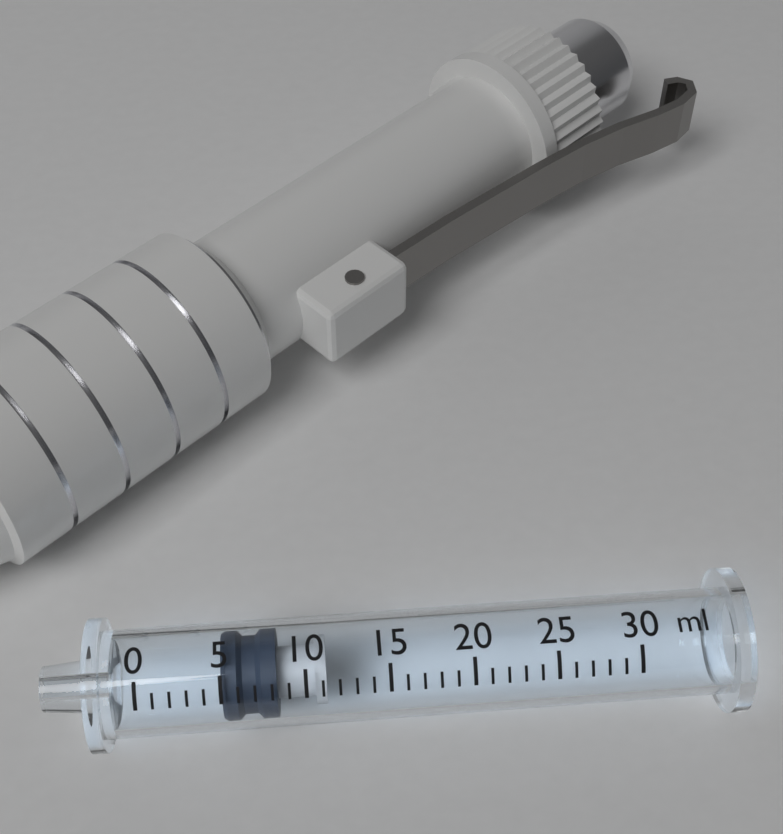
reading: 5 ml
